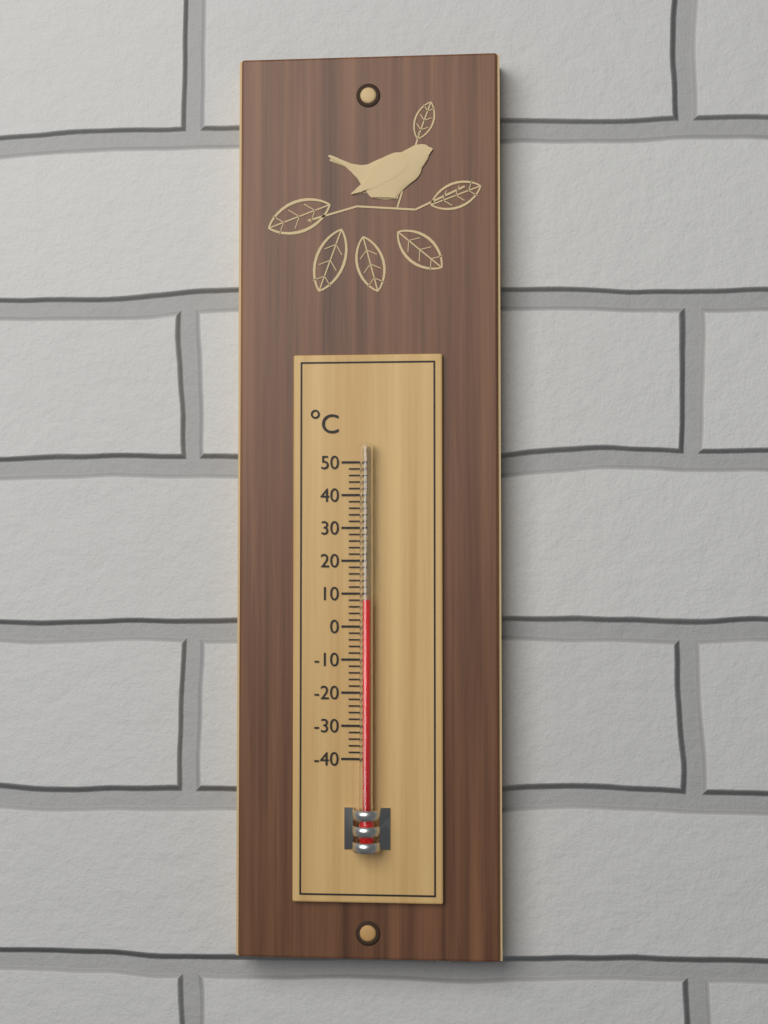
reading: 8 °C
